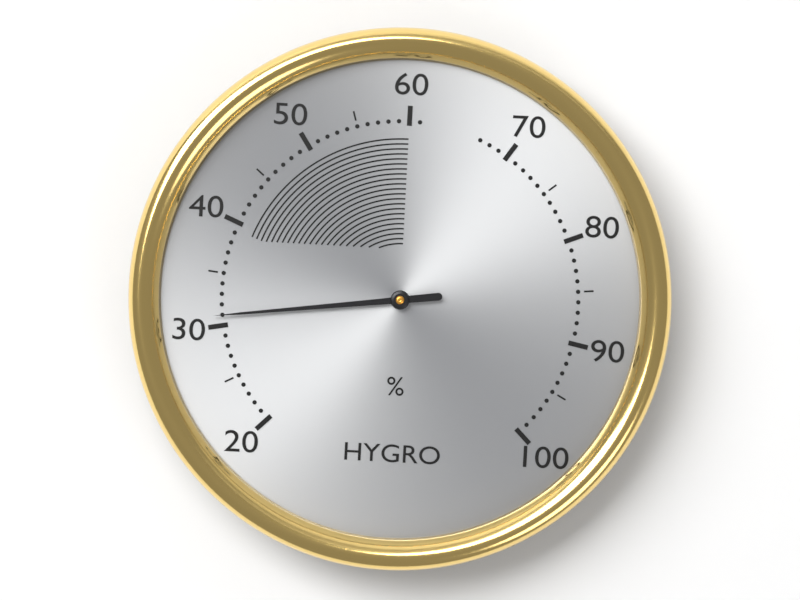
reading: 31 %
